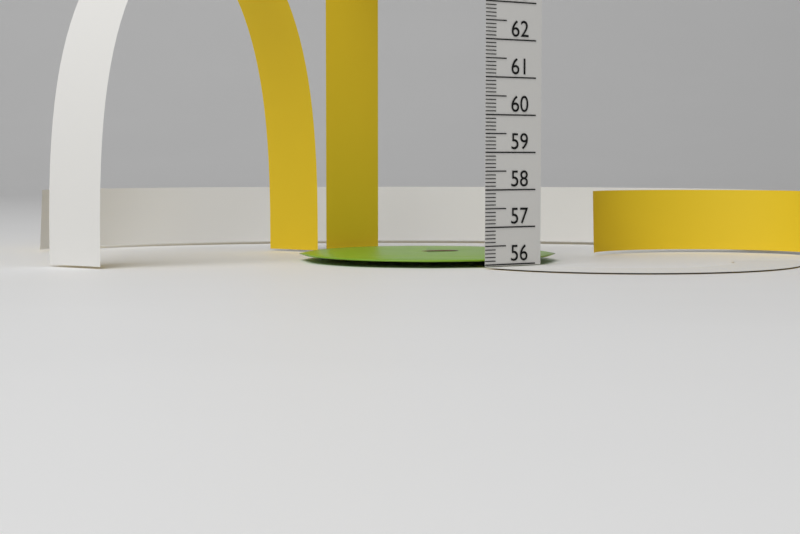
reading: 56.2 (no unit)
